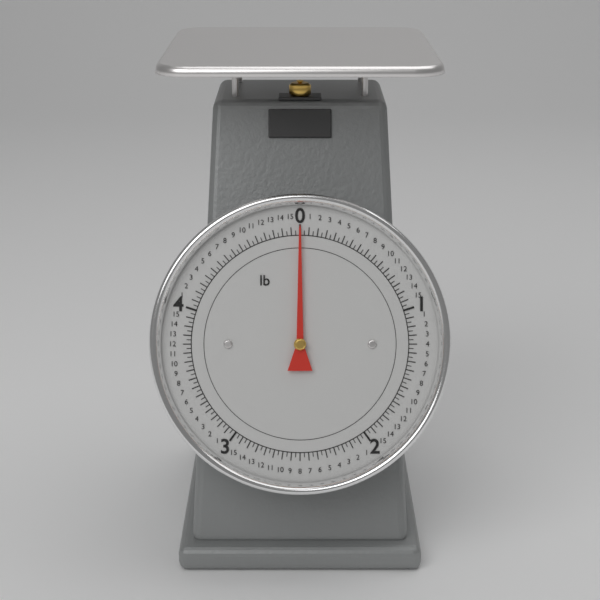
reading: 0.00000 lb
